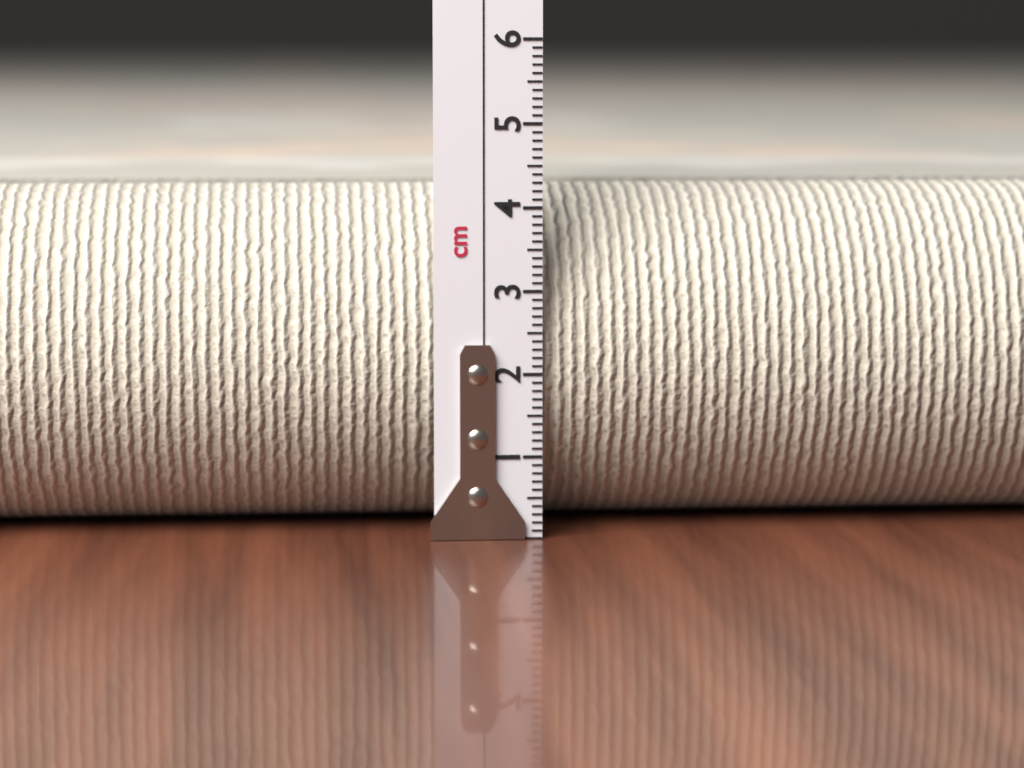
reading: 4.2 cm
